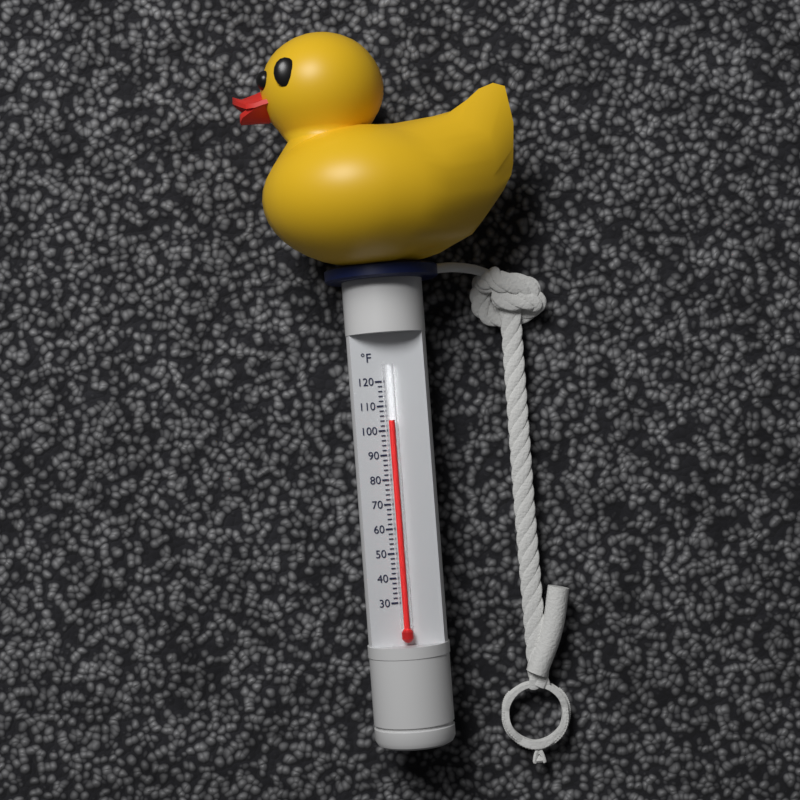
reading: 104 °F
